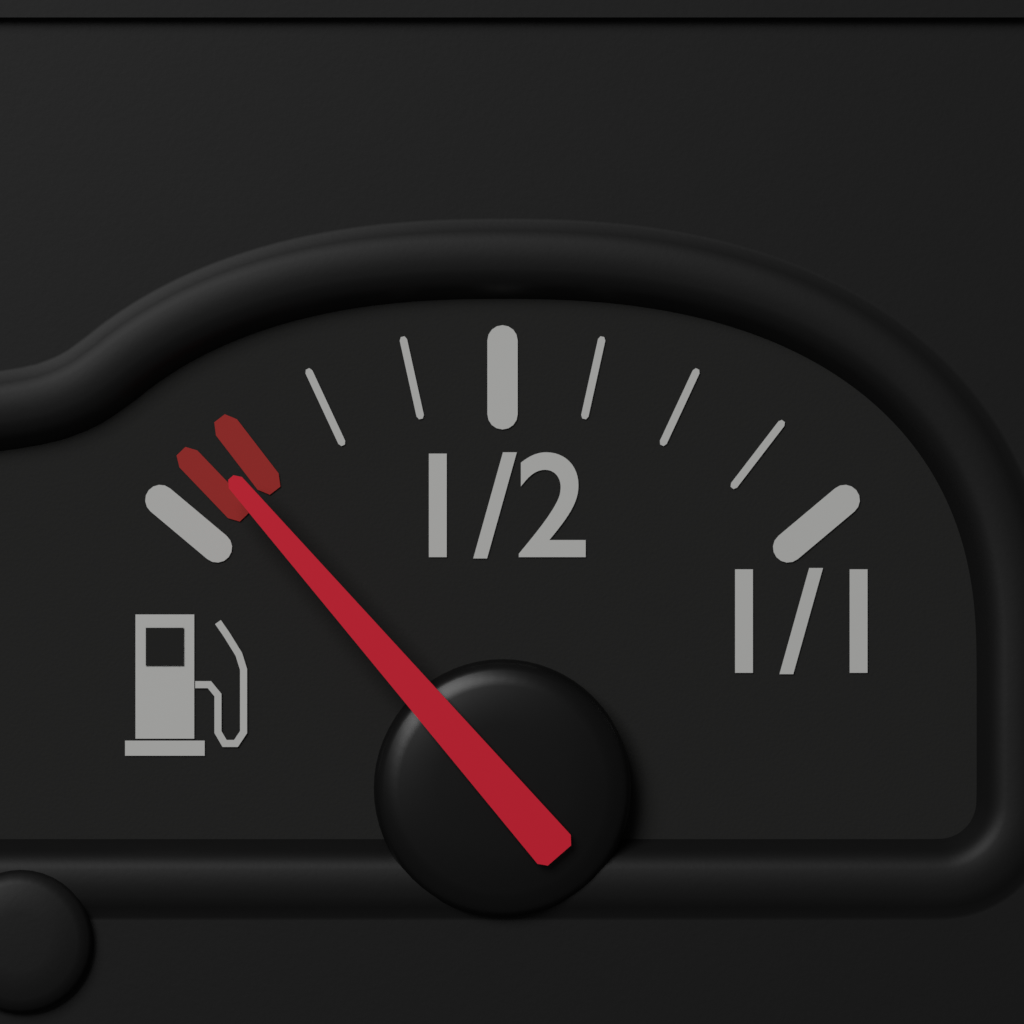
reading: 0.090 (no unit)
